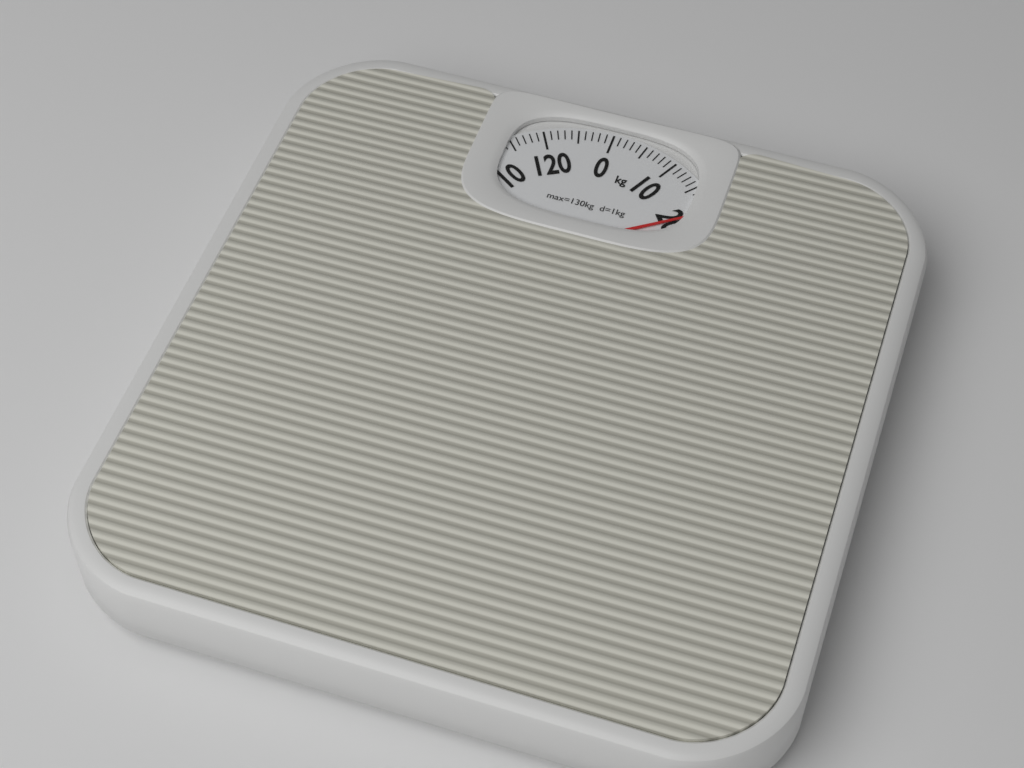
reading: 20 kg
